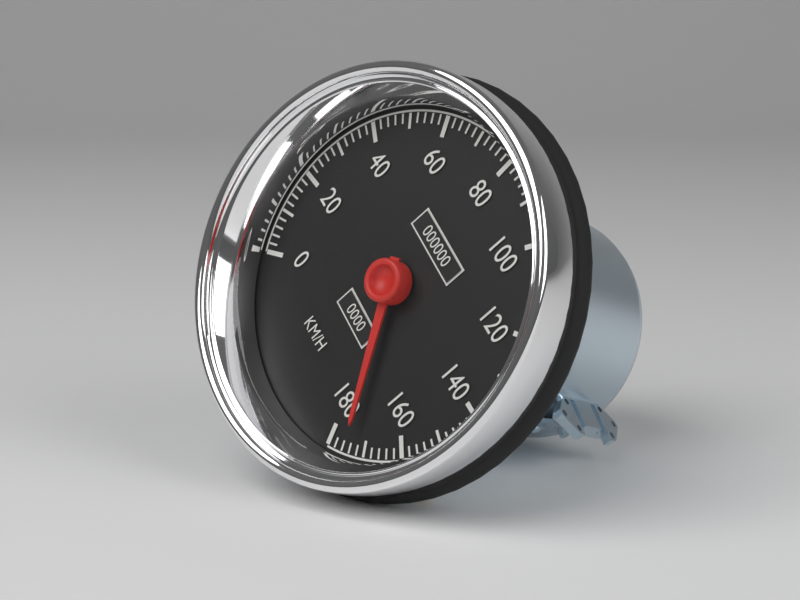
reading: 174 km/h
